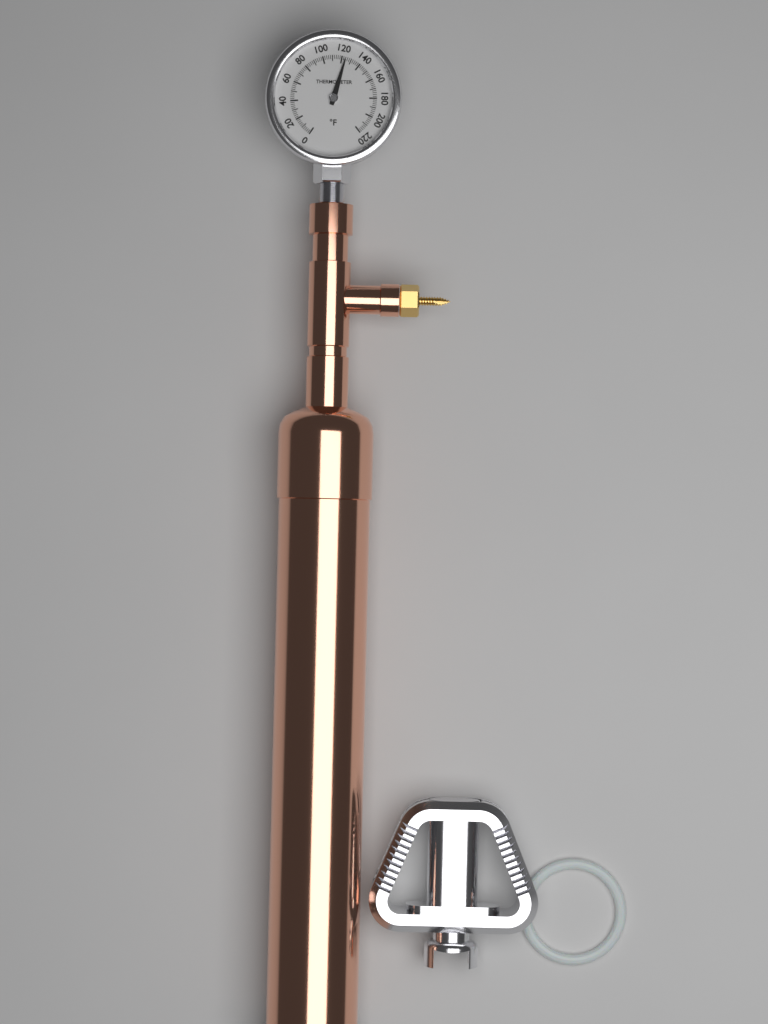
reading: 124 °F
